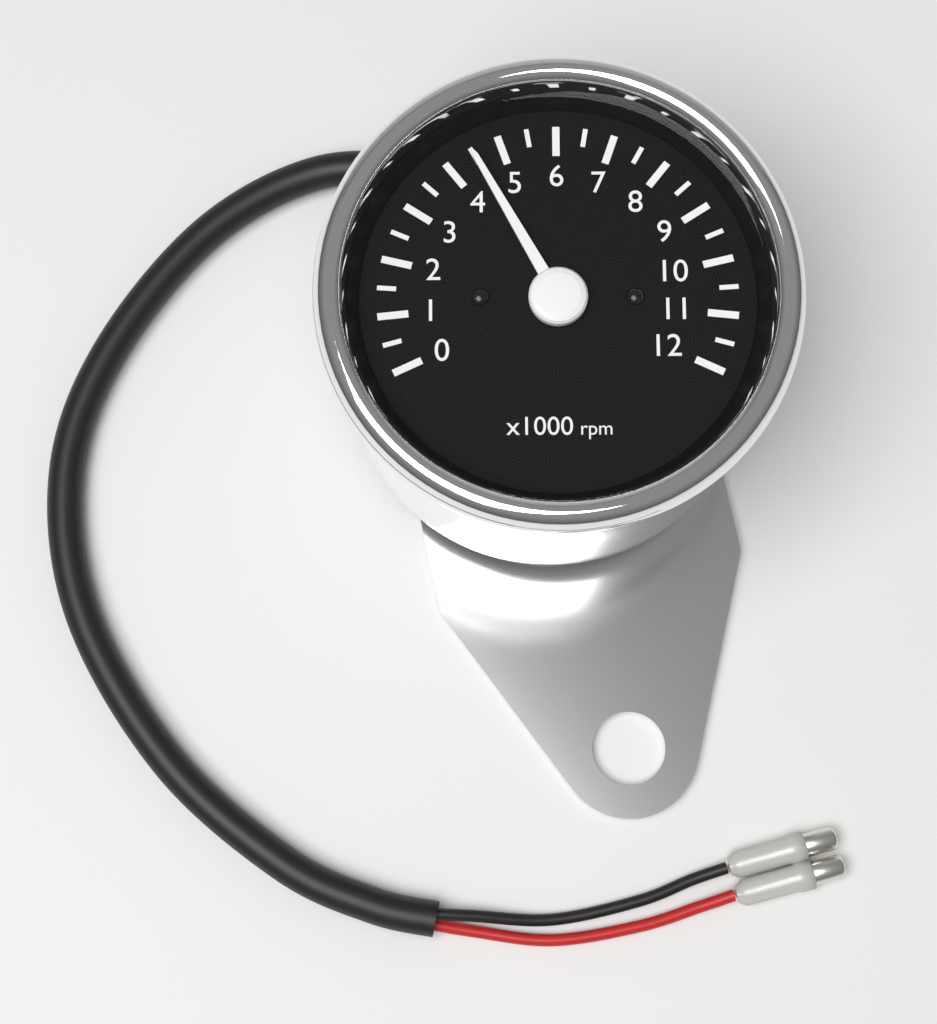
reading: 4500 rpm
